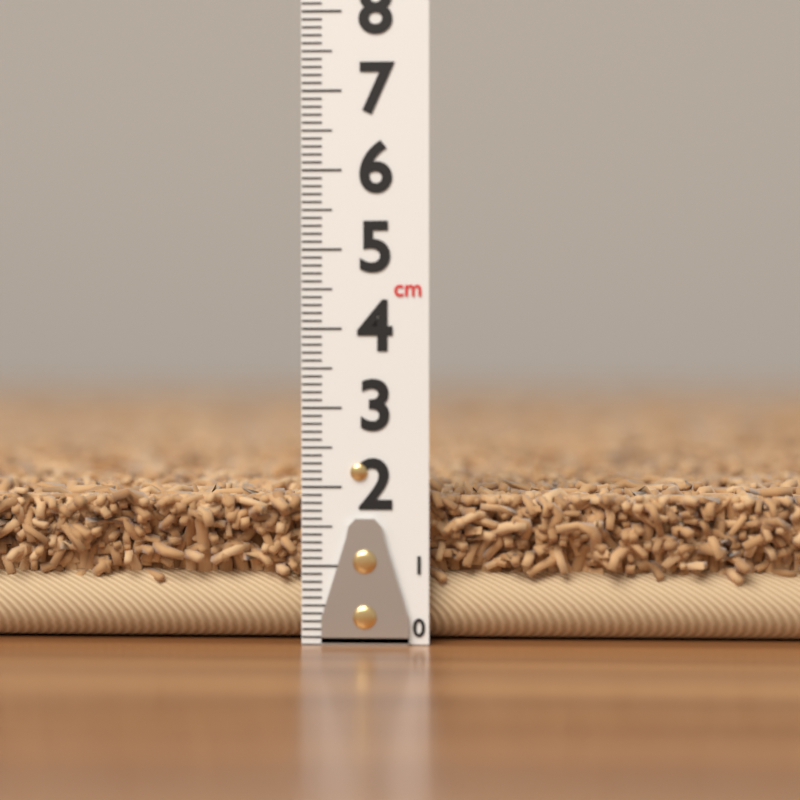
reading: 2.1 cm
